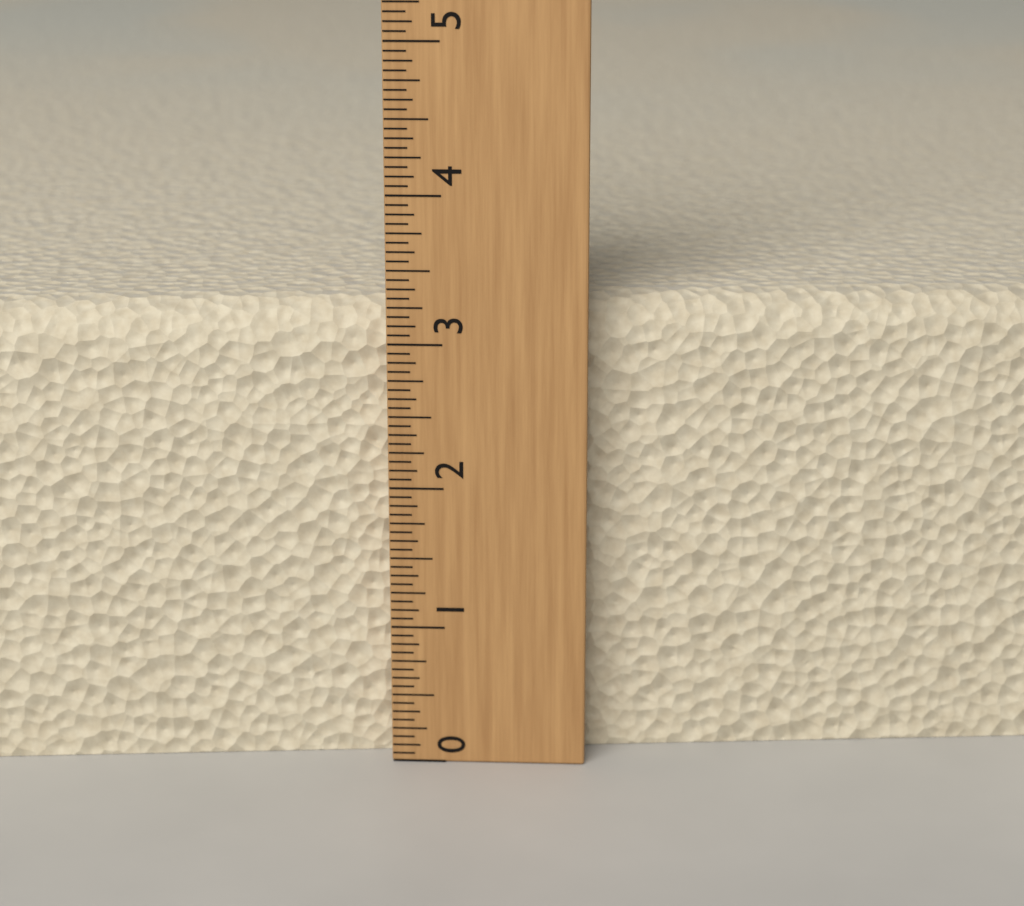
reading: 3.2500 (no unit)
